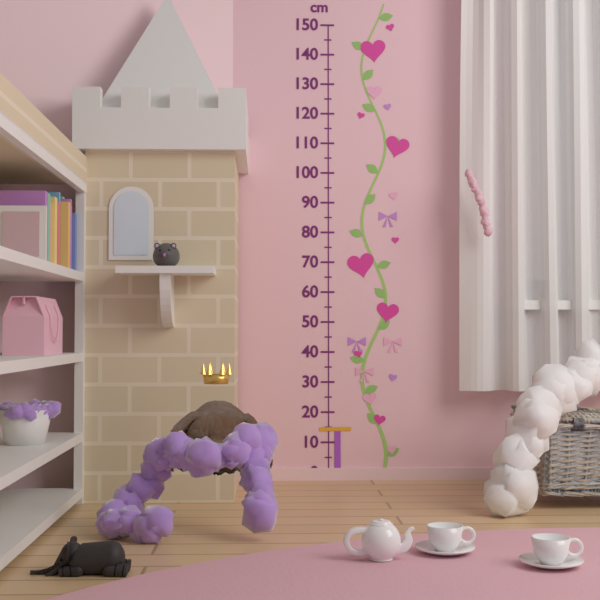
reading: 15 cm
